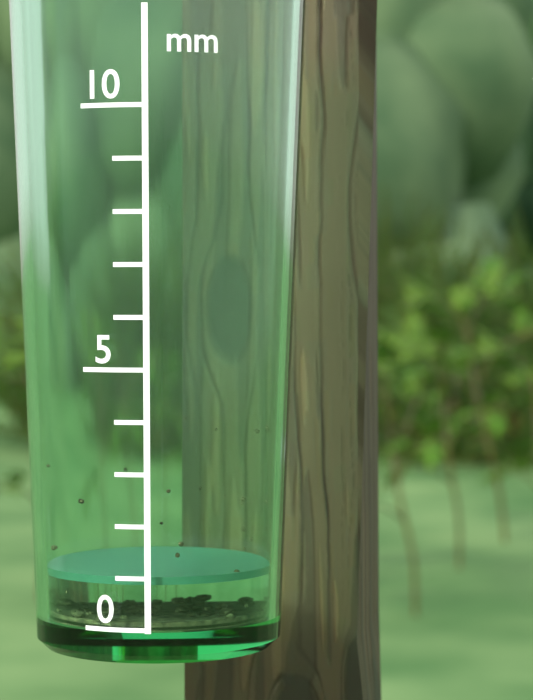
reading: 1 mm
